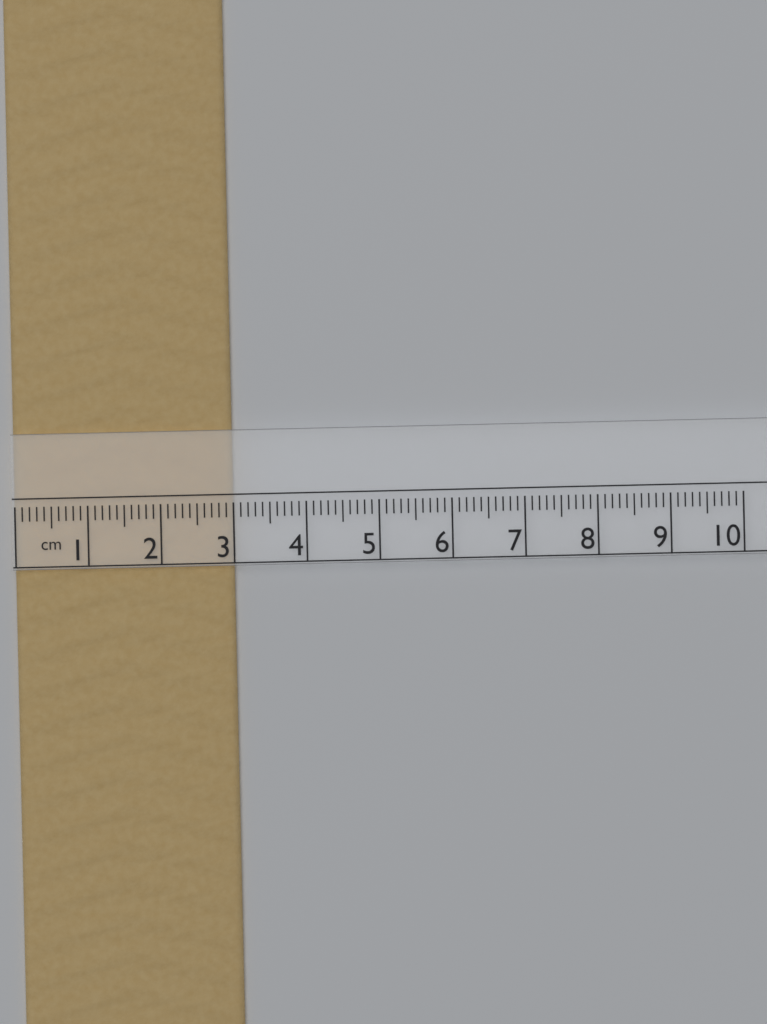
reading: 3.0 cm
